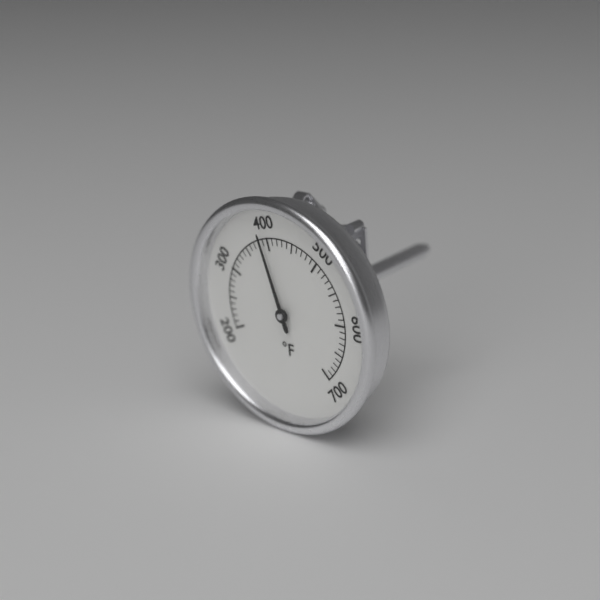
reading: 390 °F
